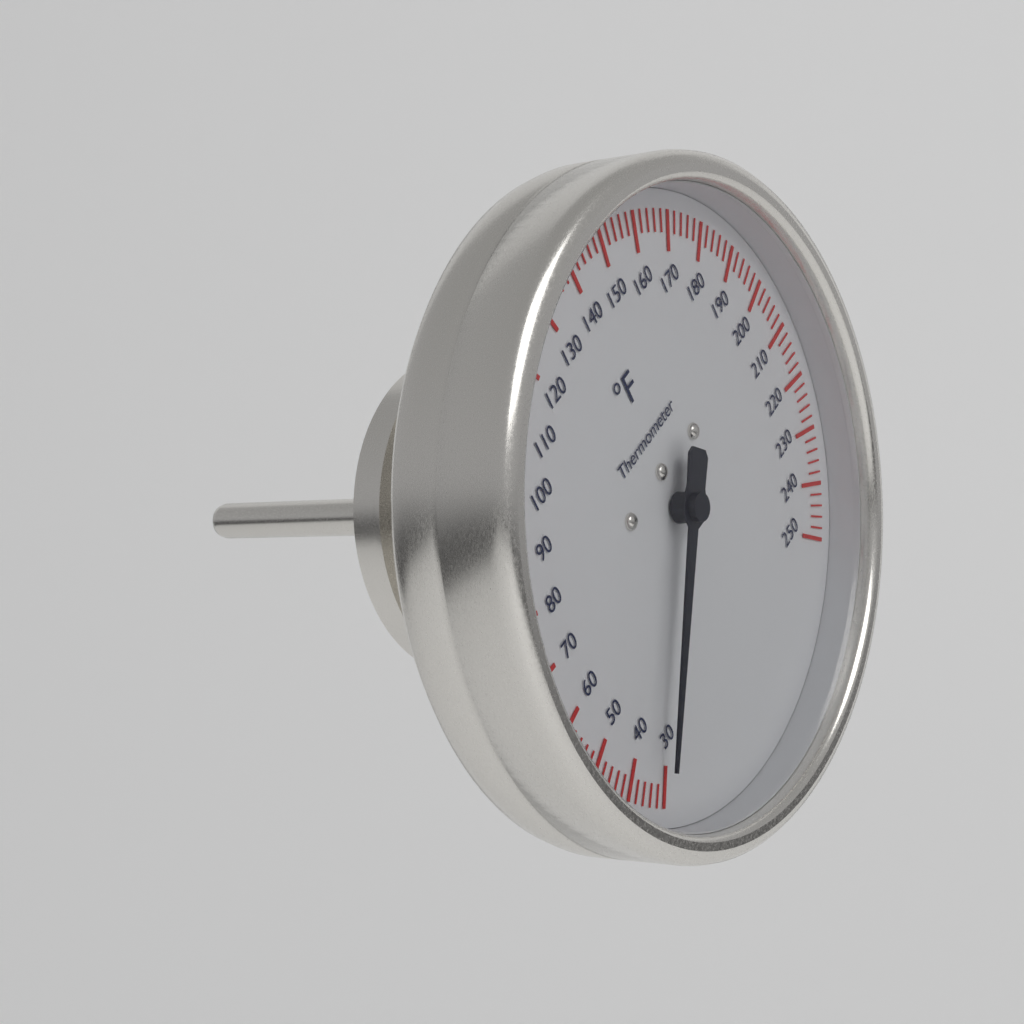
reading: 32 °F
